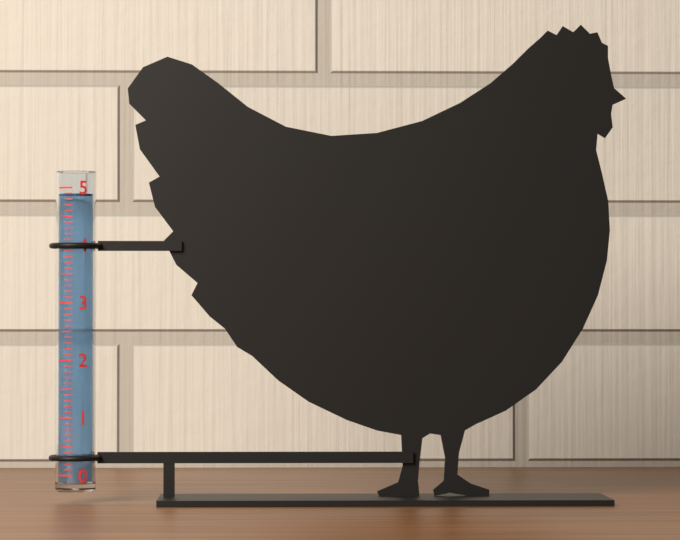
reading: 4.9 (no unit)
